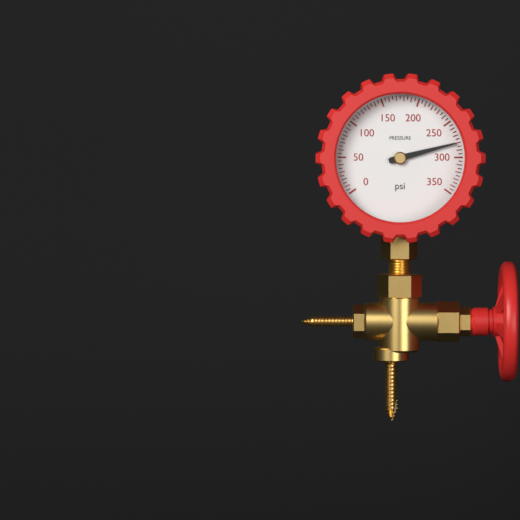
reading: 280 psi
